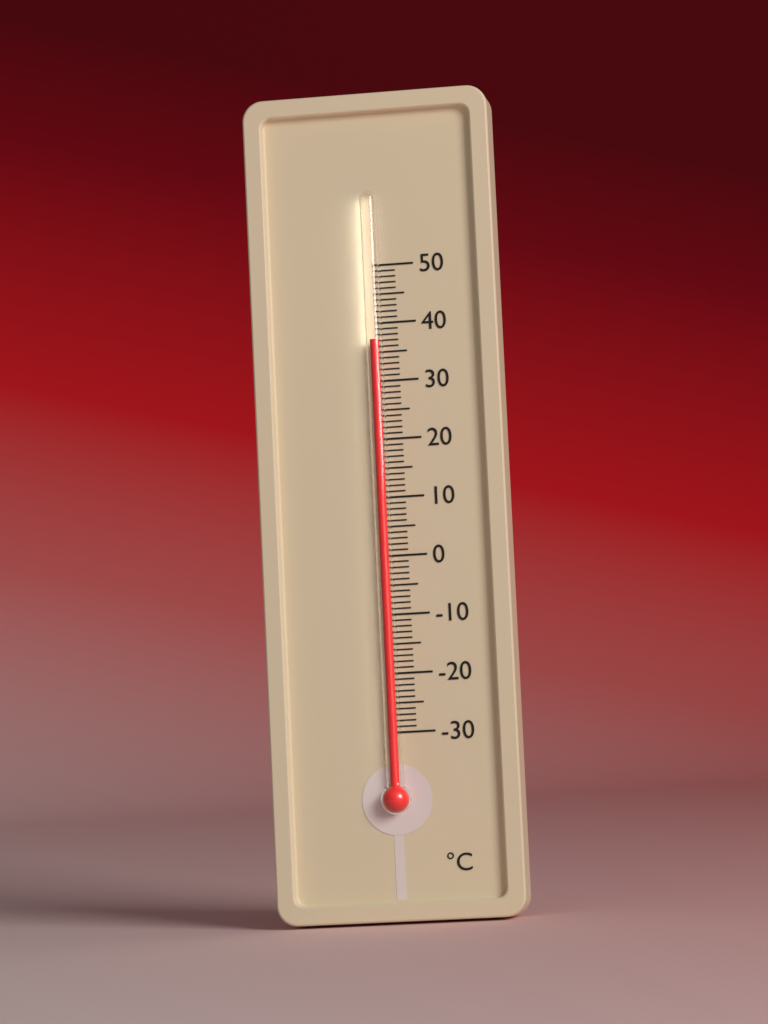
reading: 37 °C
